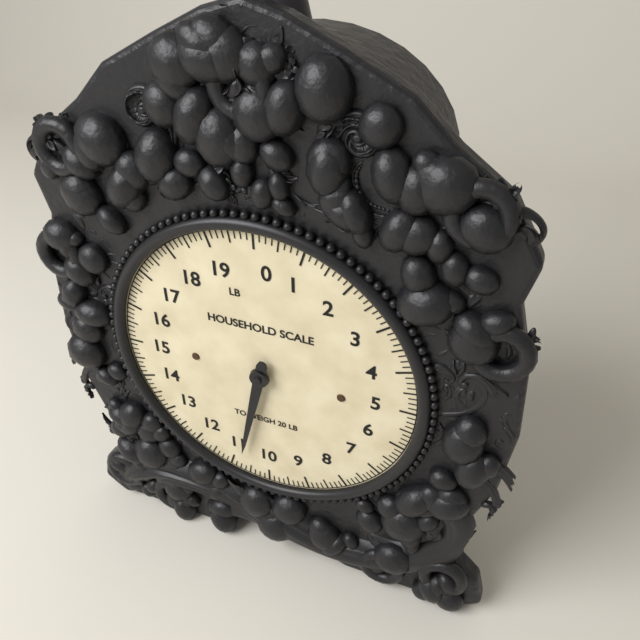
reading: 10.750 lb
